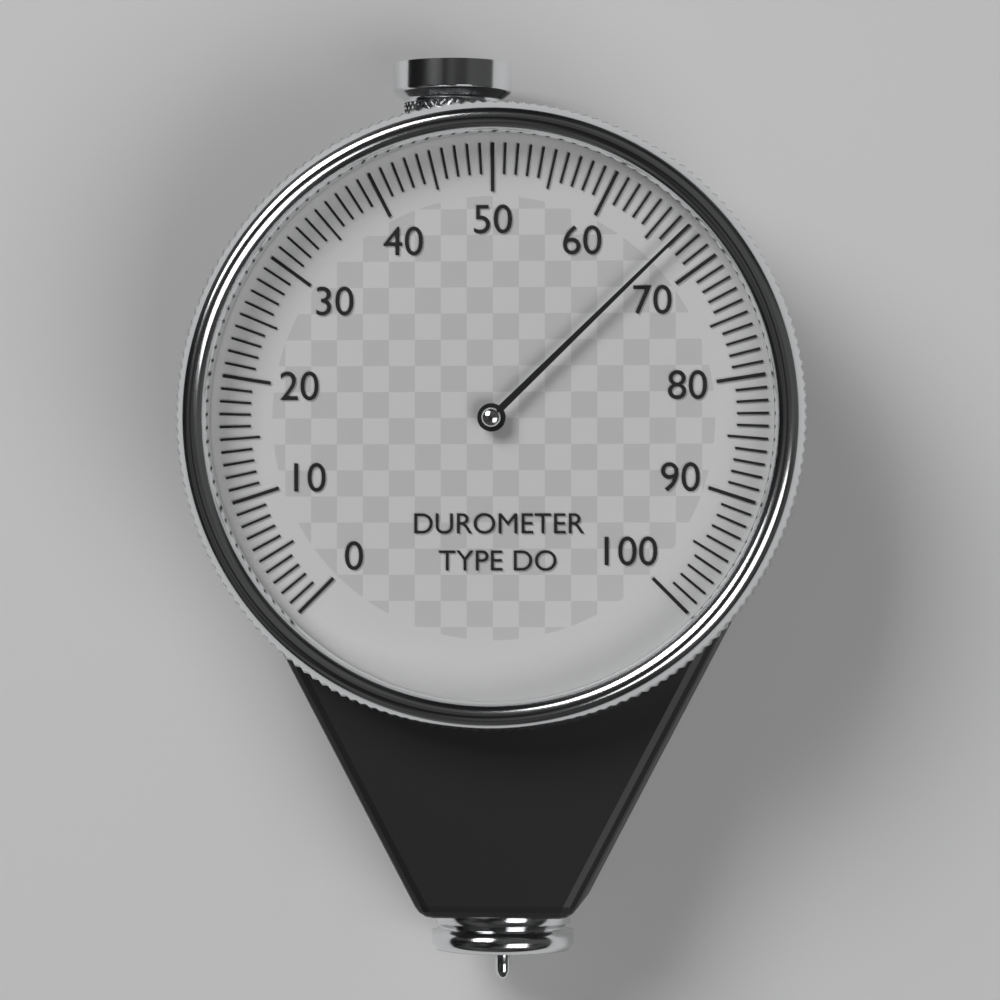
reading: 67 (no unit)
